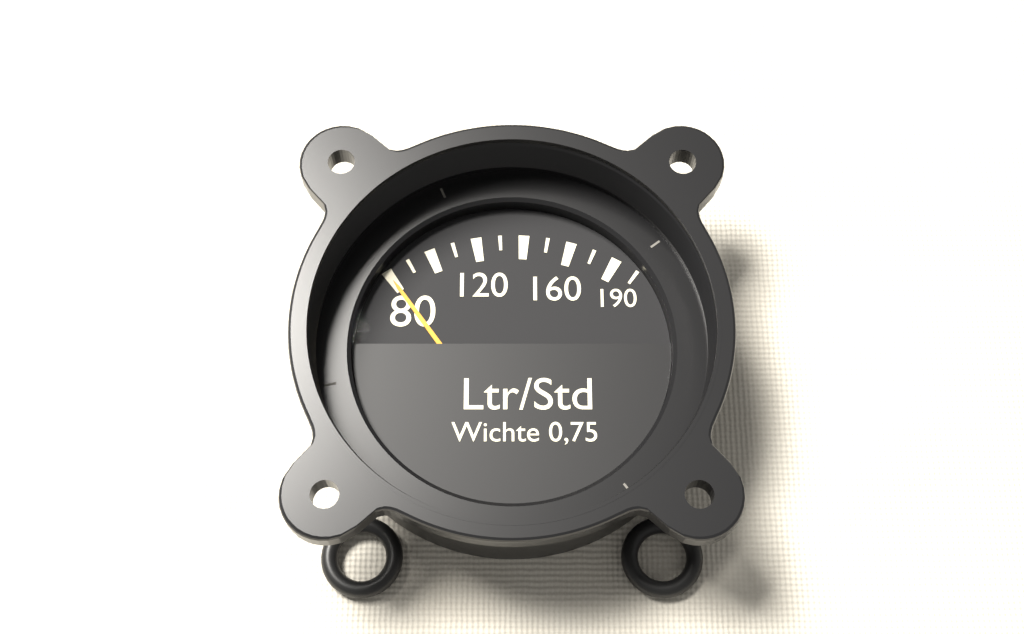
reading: 80 Ltr/Std
